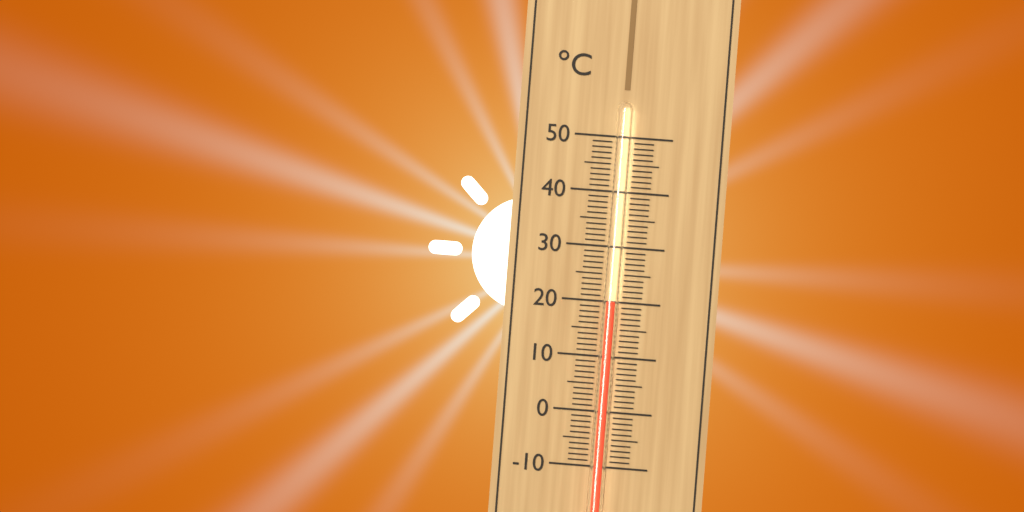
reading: 20 °C
